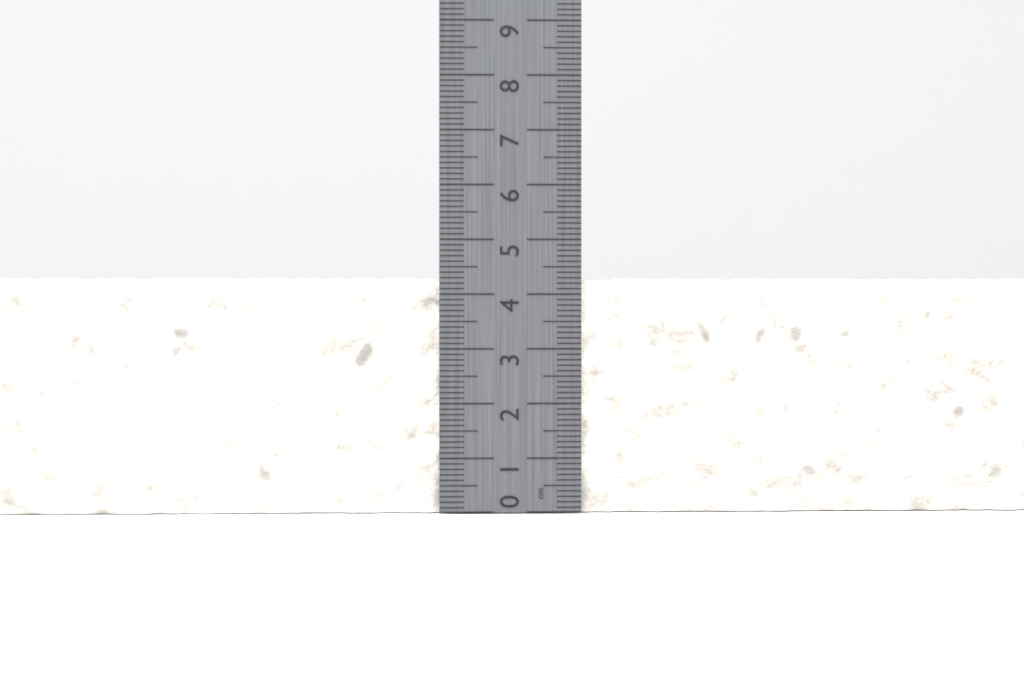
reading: 4.3 cm
